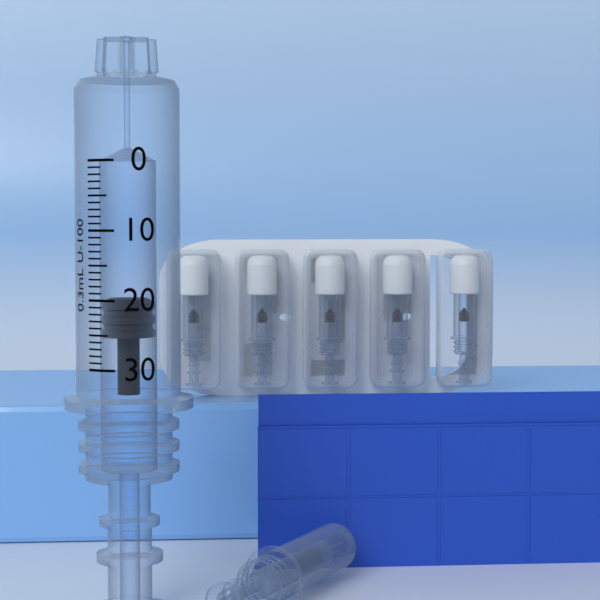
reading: 20 units
